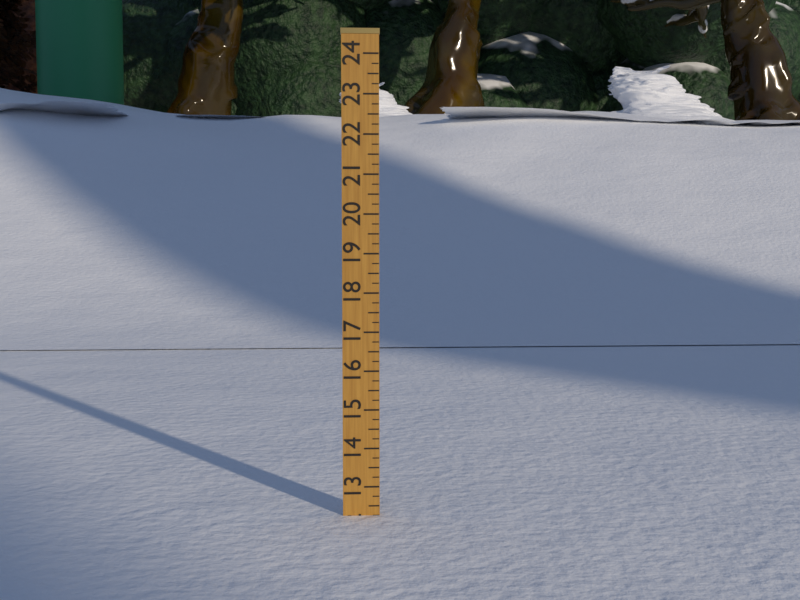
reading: 12.25 (no unit)
